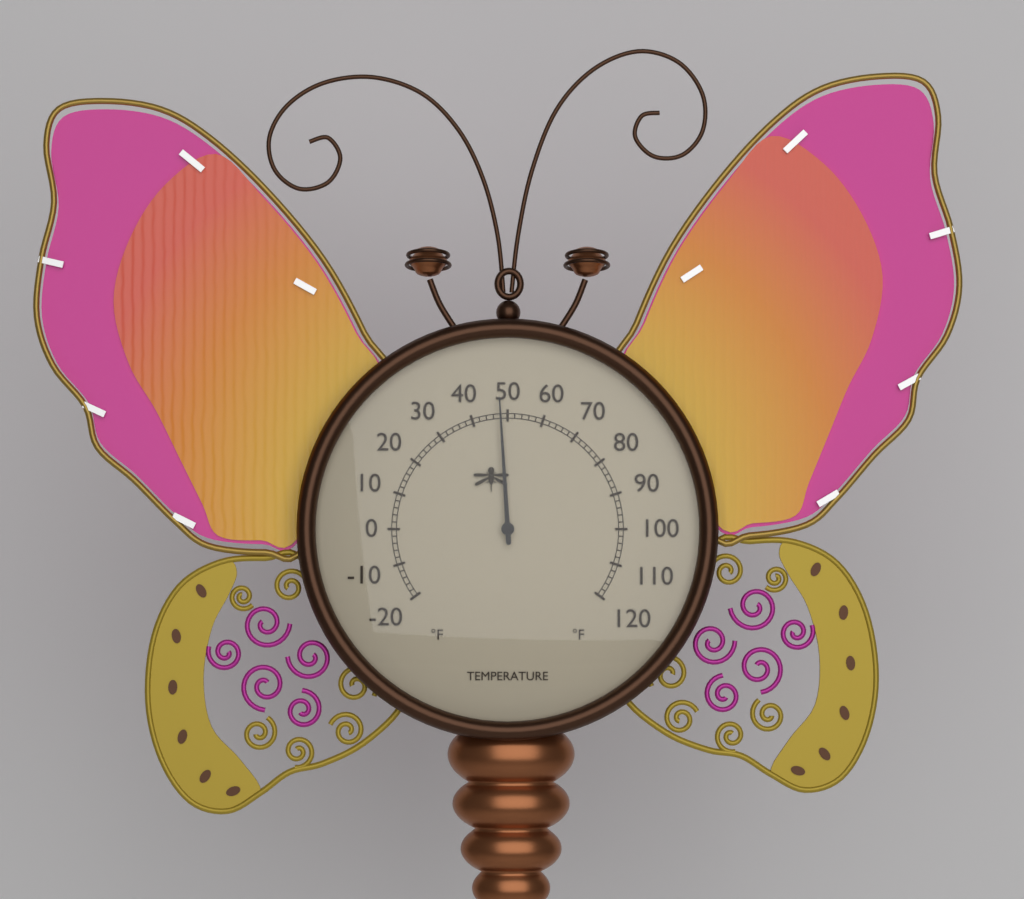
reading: 48 °F
